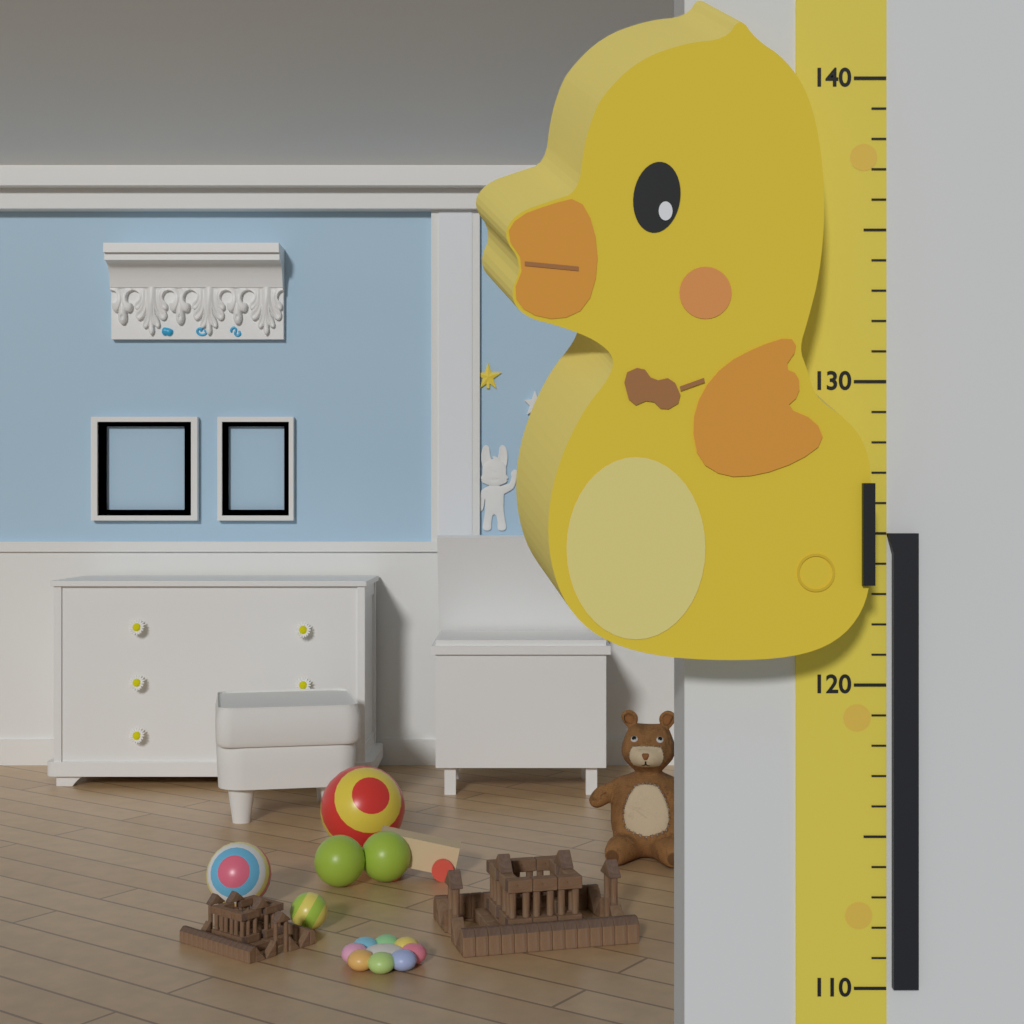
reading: 125 (no unit)
